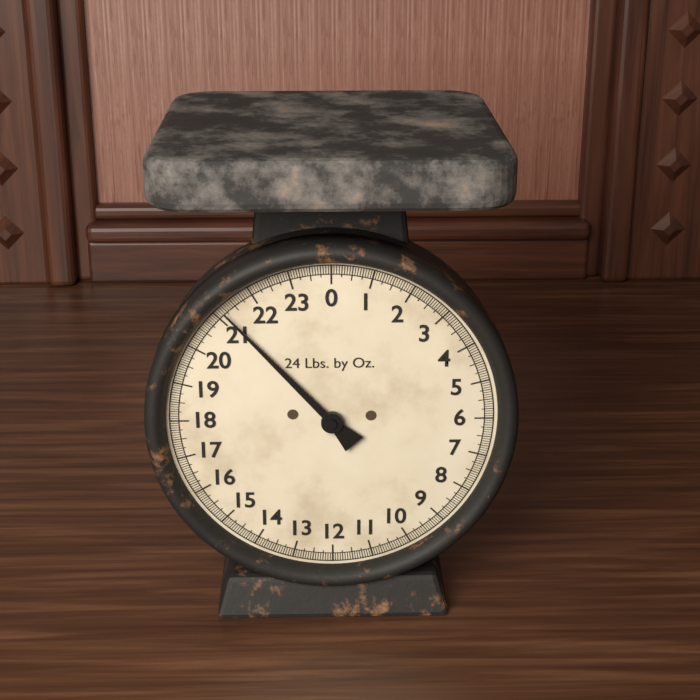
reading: 21.1875 lb
